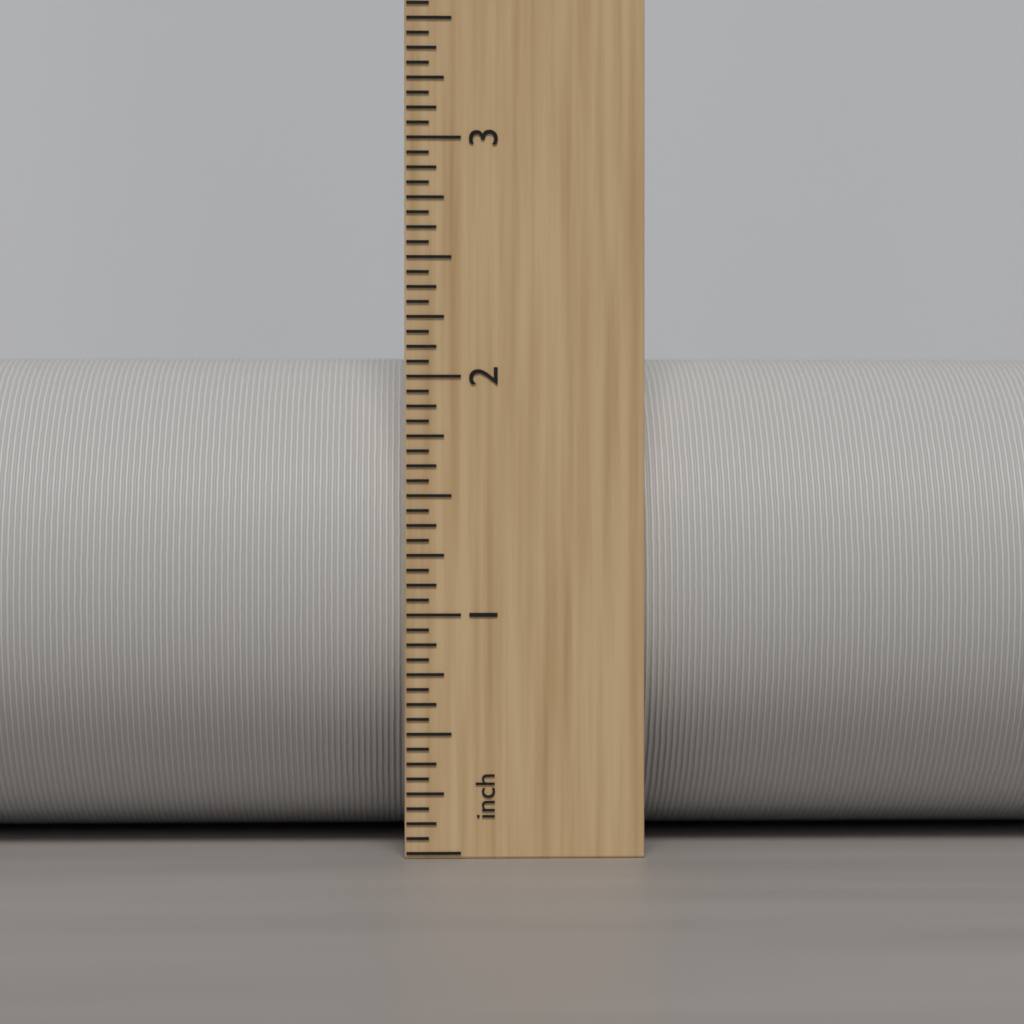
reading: 2.1250 inch
